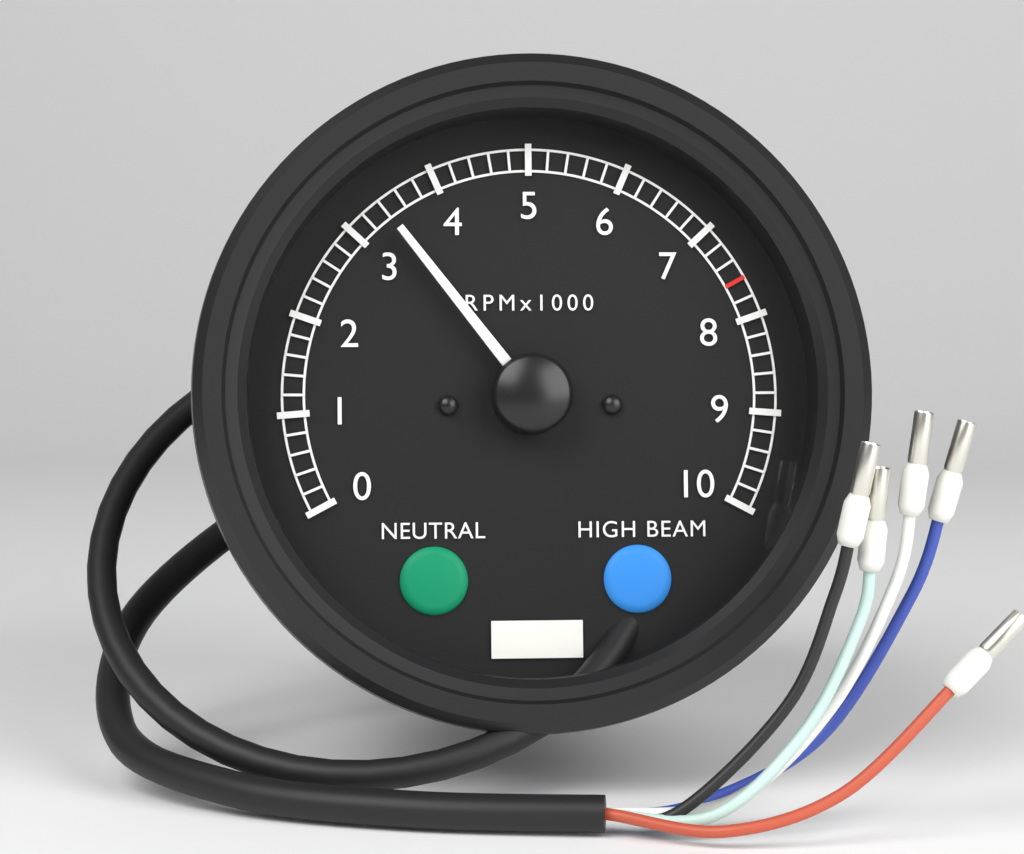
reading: 3400 RPM
